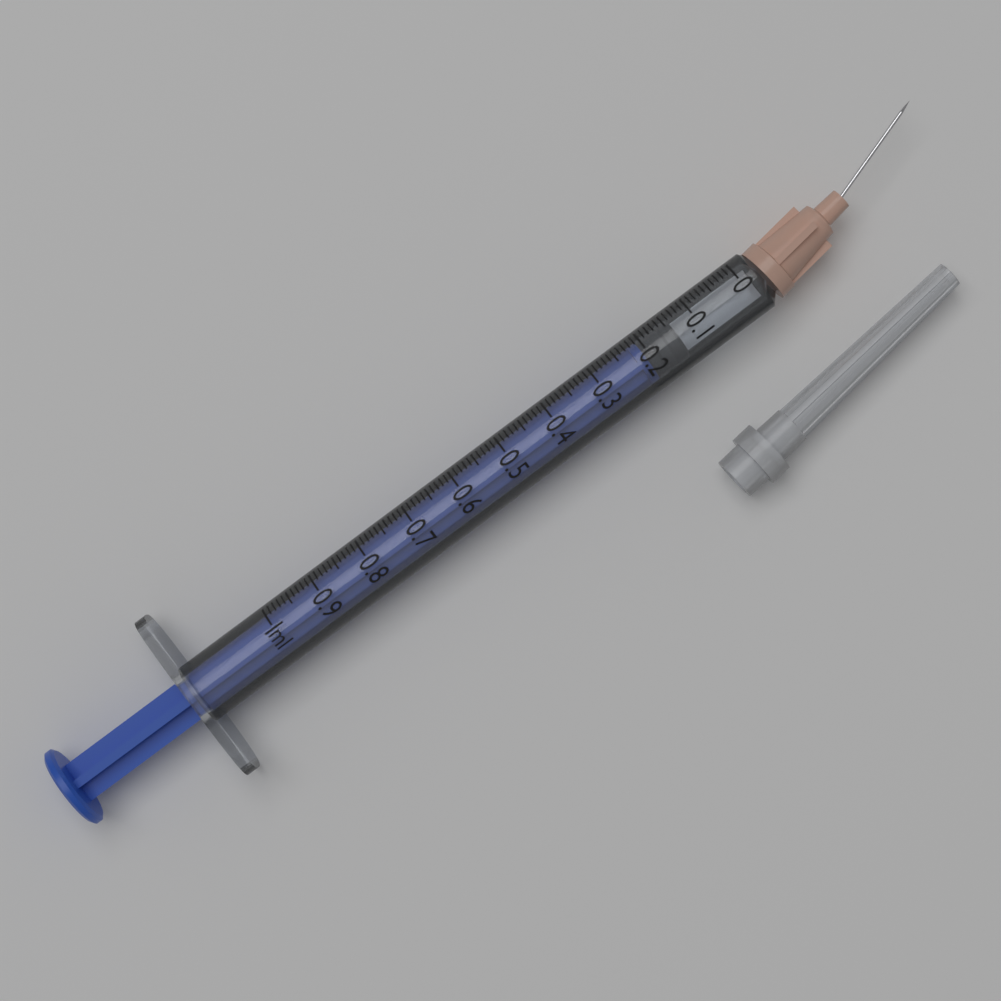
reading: 0.14 ml
